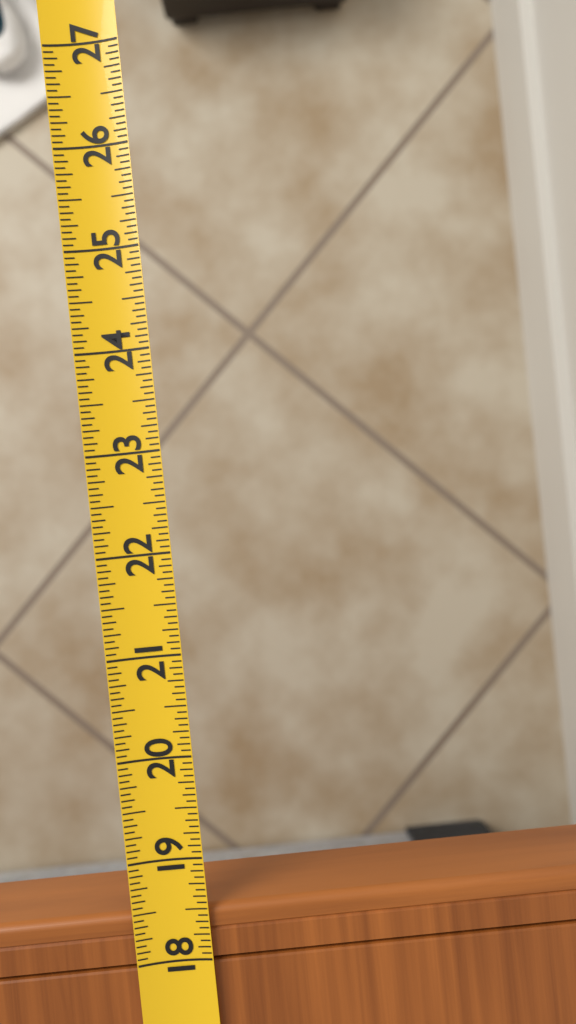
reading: 18.5000 (no unit)
